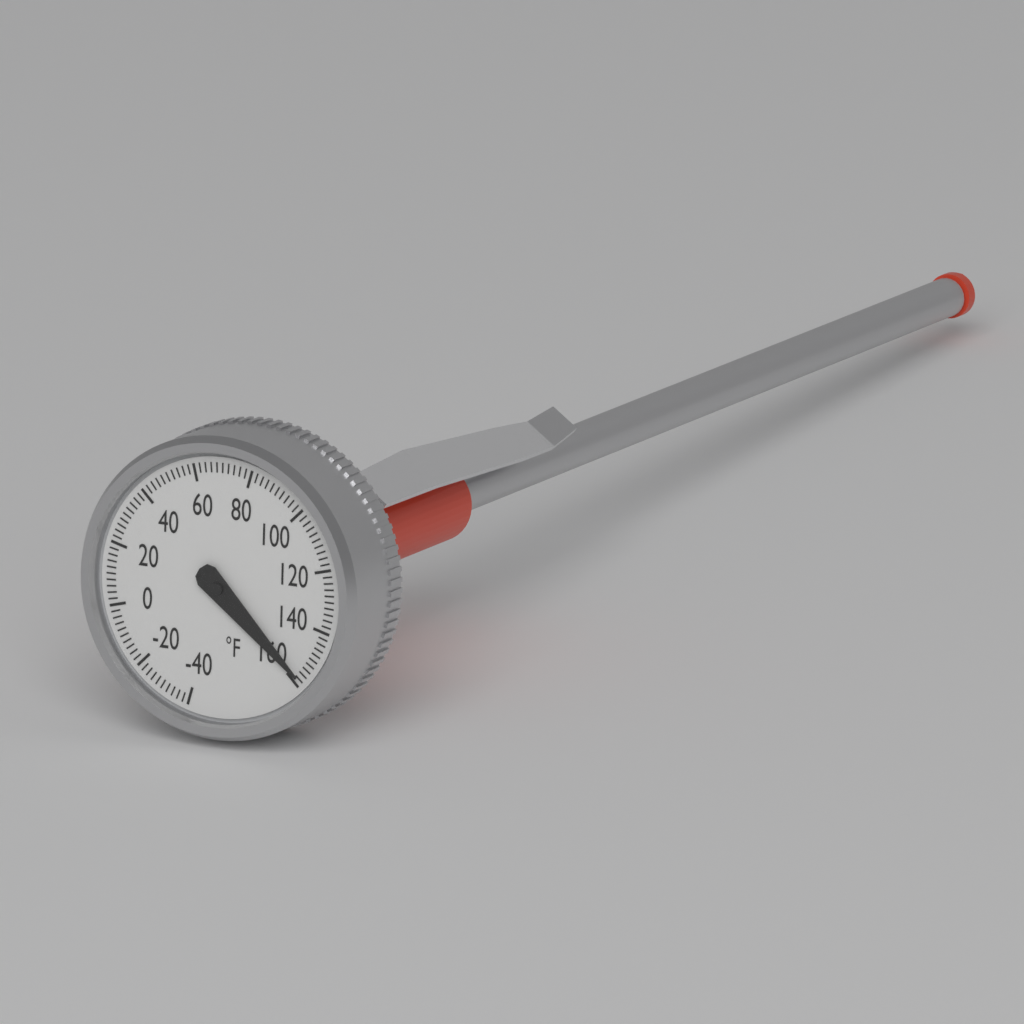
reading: 158 °F
